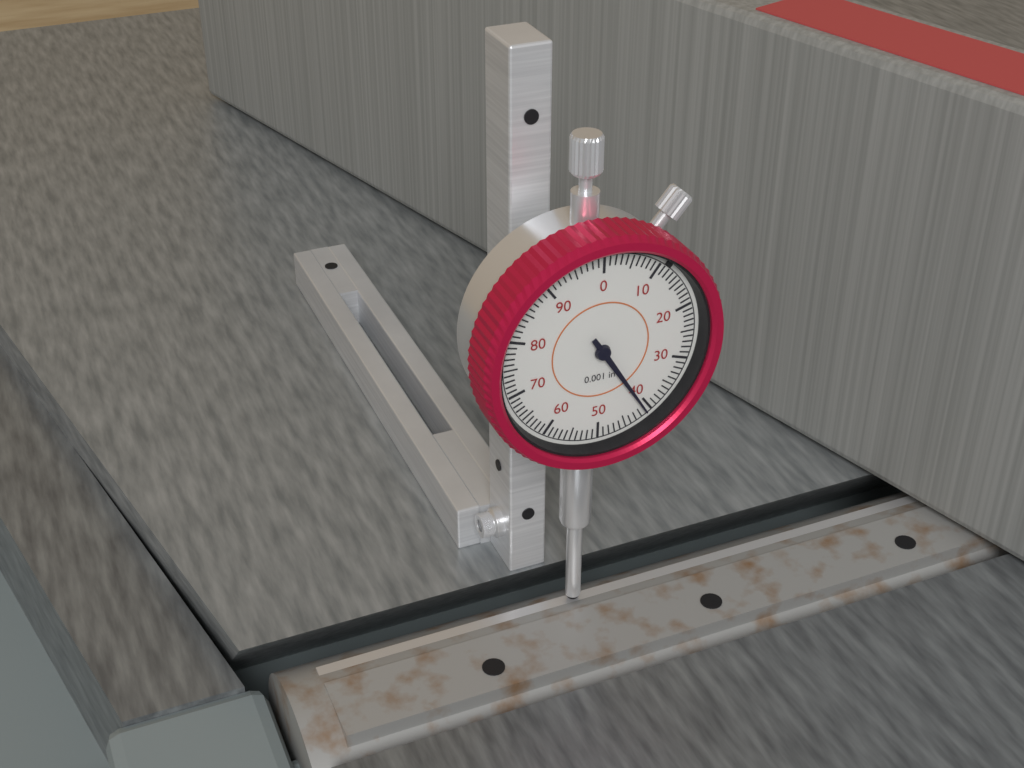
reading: 0.041 in
